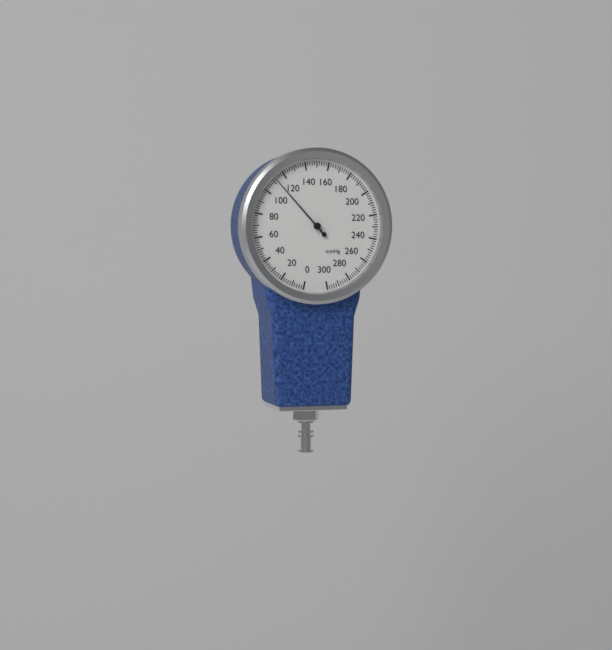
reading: 112 mmHg
